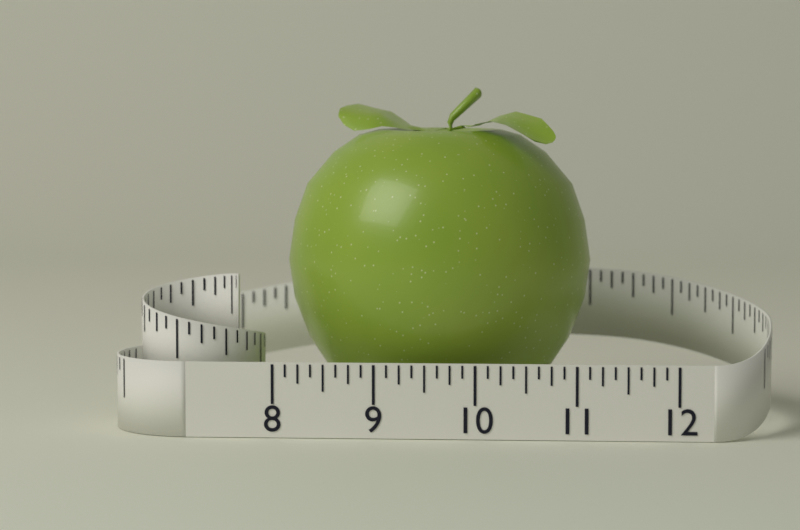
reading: 11.125 (no unit)
